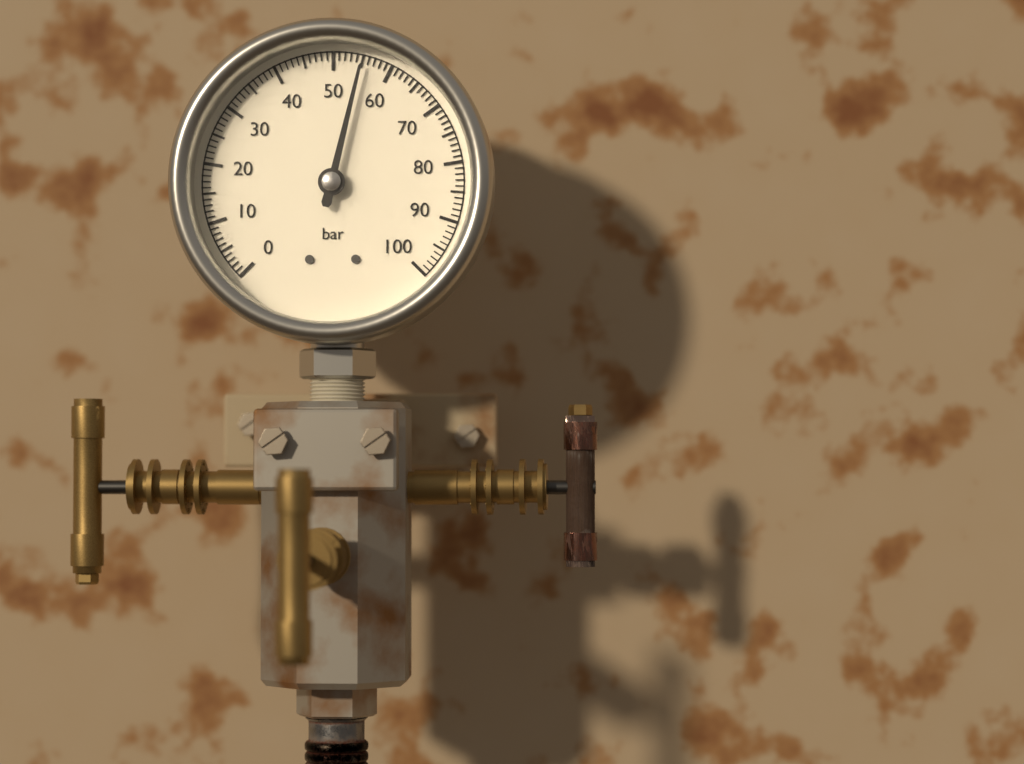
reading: 55 bar
